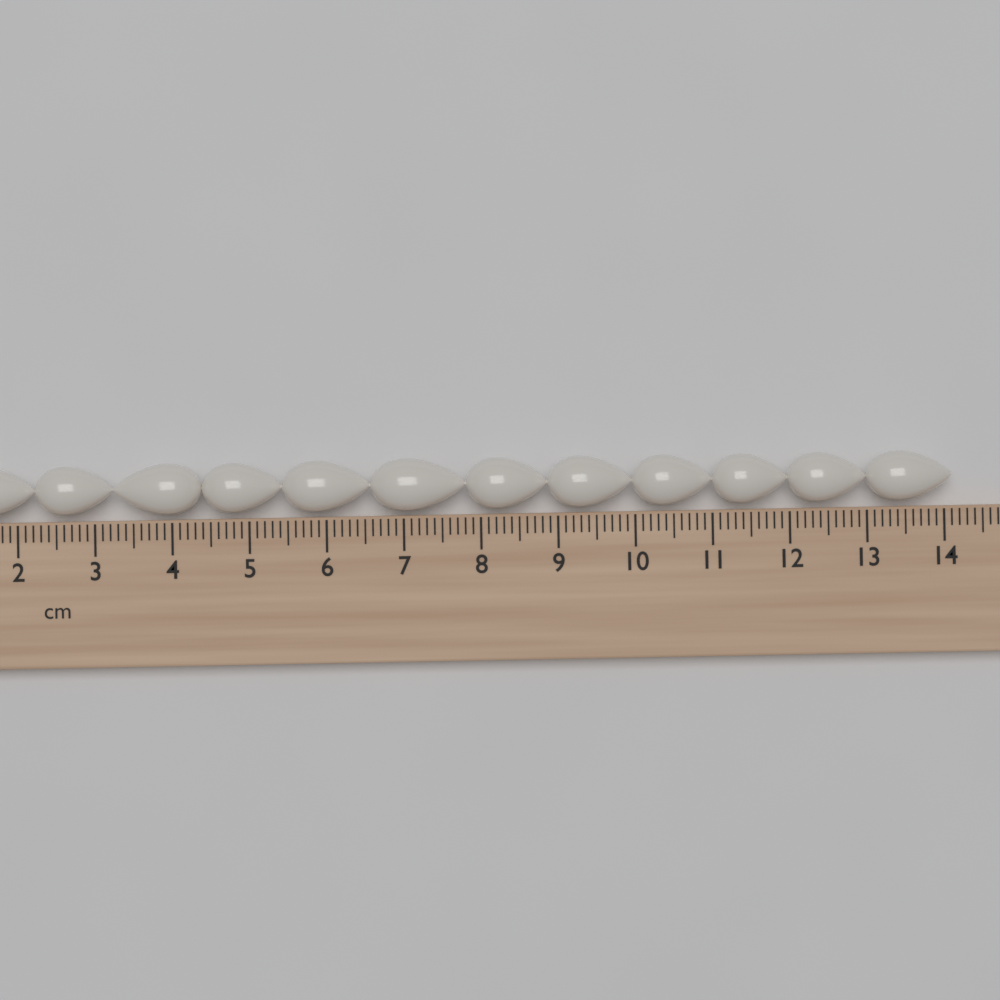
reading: 14.1 cm
